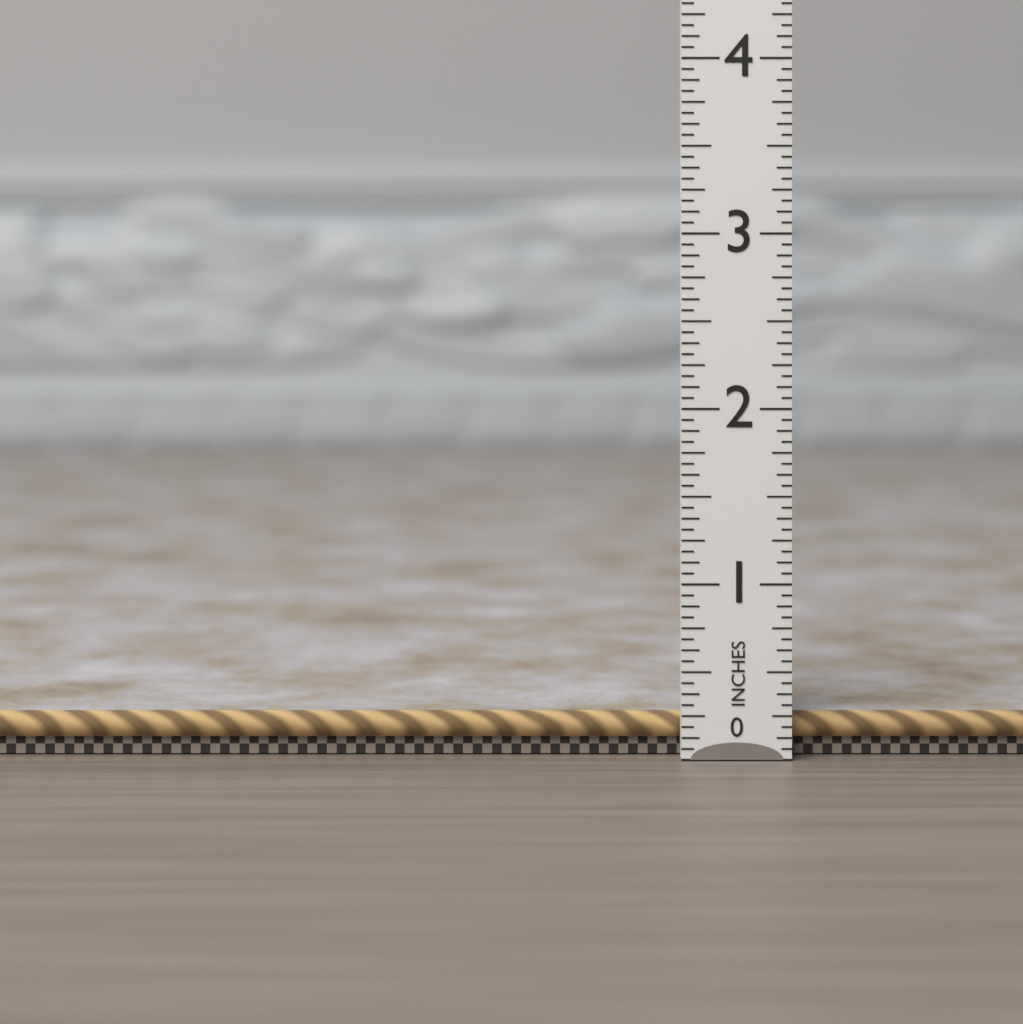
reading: 0.2500 in
